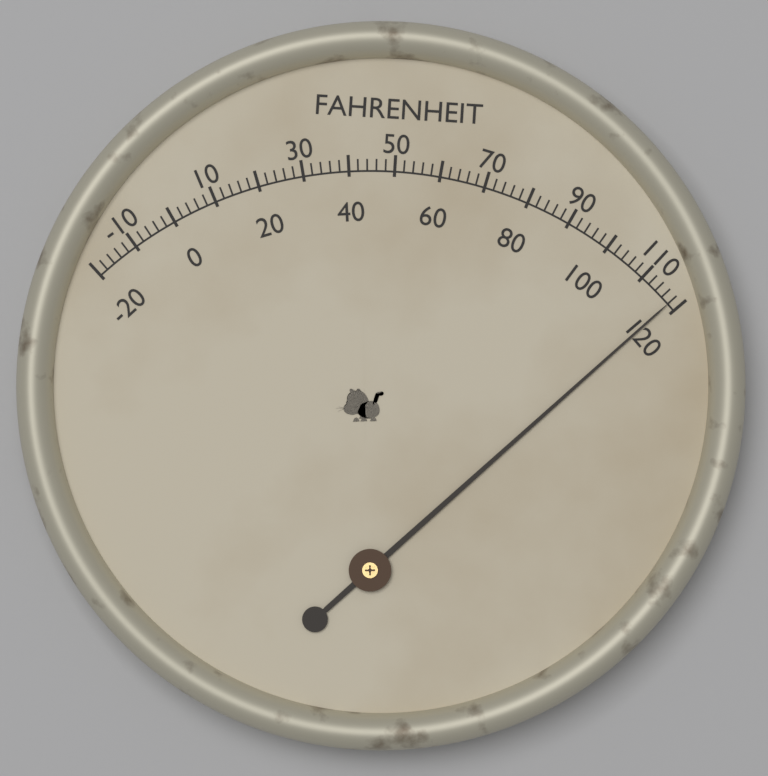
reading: 118 °F
